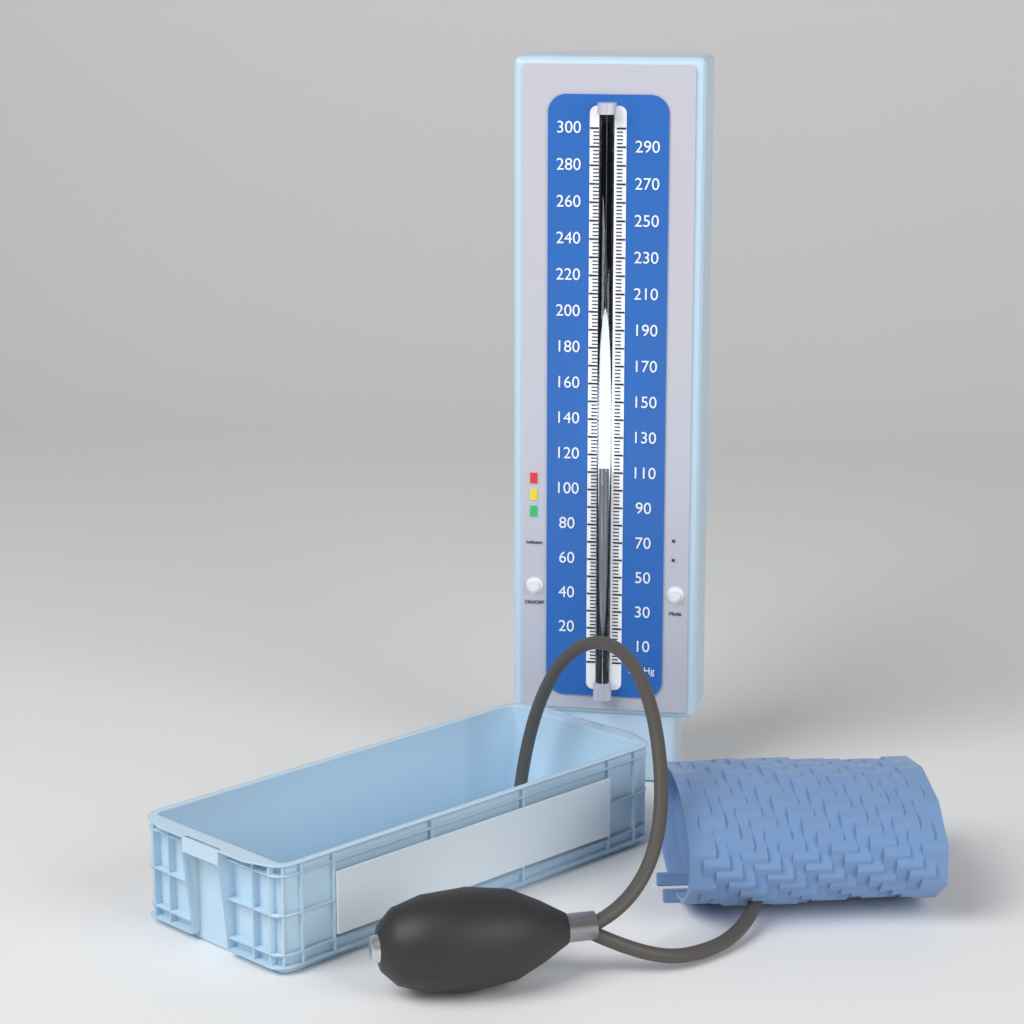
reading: 114 mmHg
